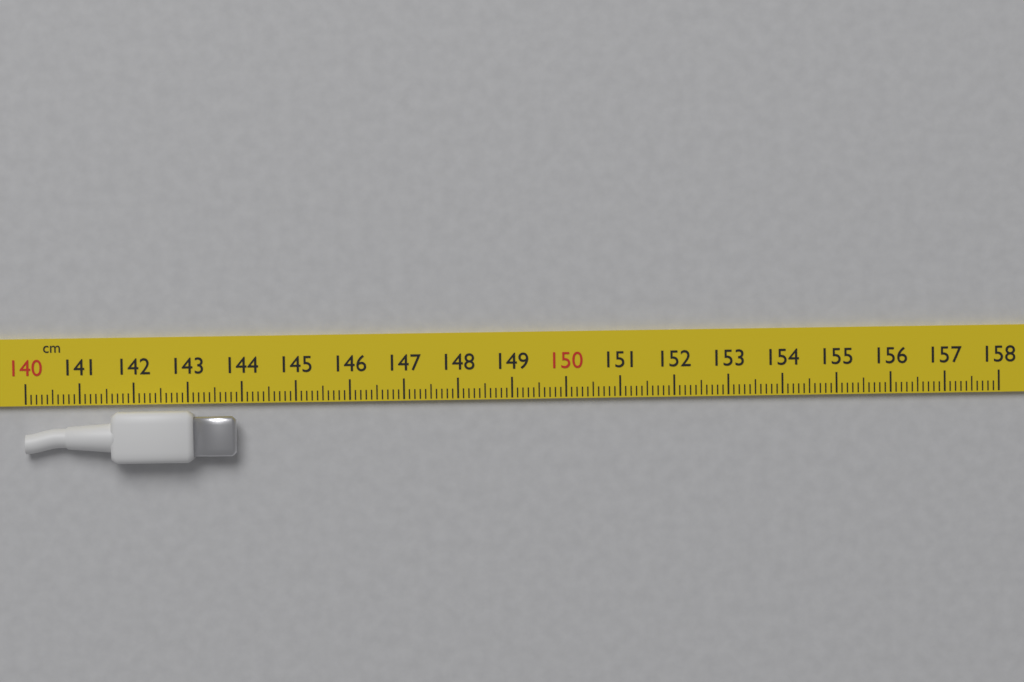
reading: 143.9 cm
